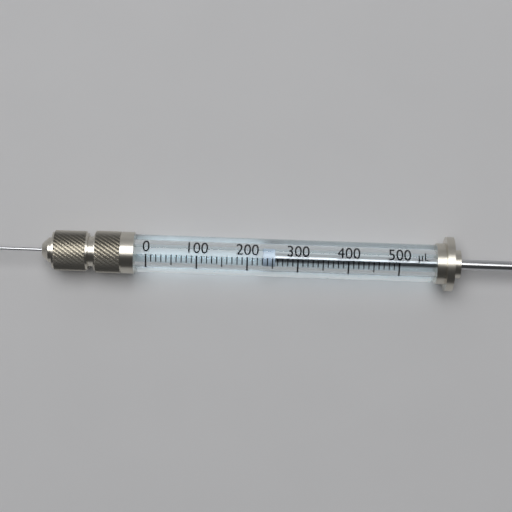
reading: 230 µL
